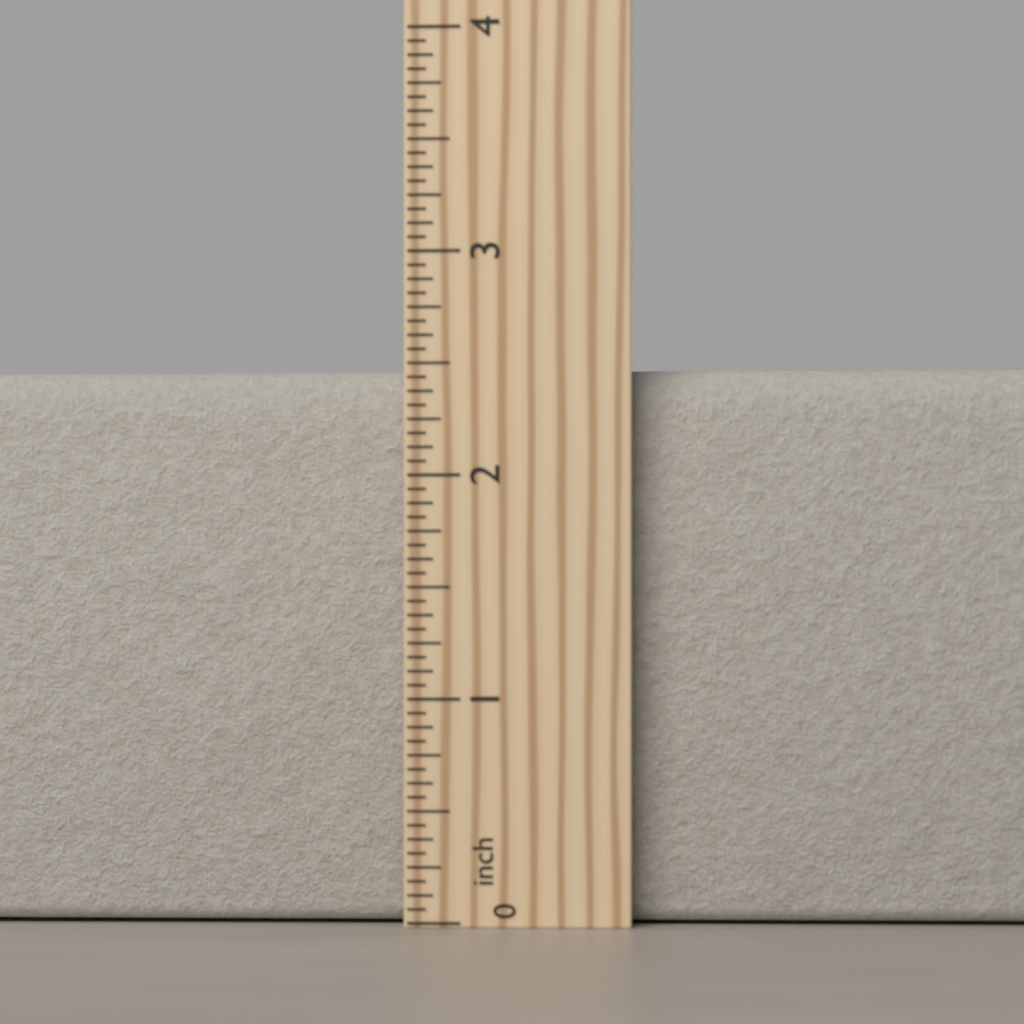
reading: 2.5000 inch
